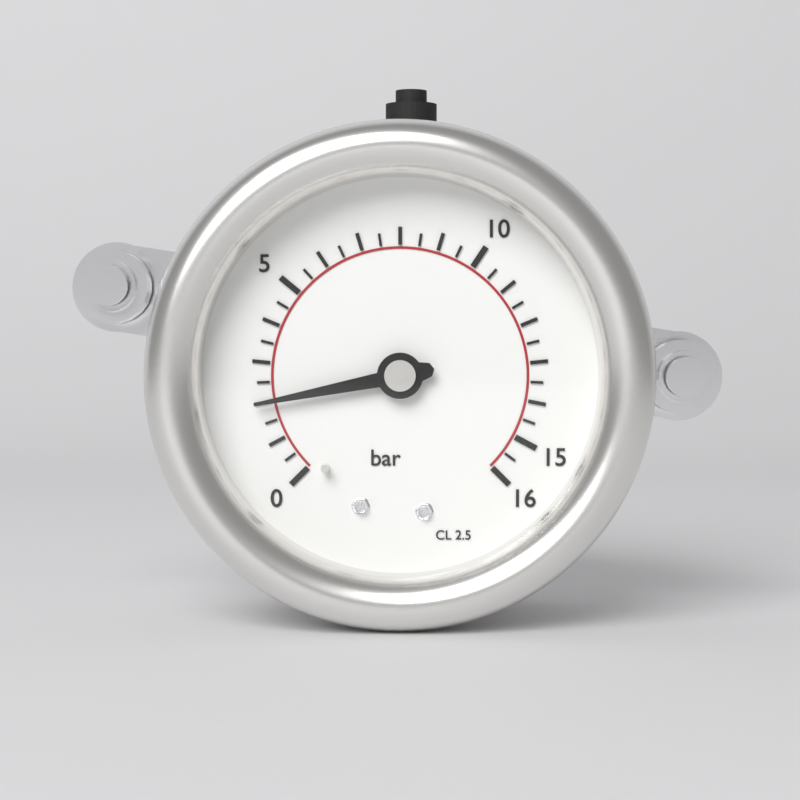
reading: 2.0 bar
